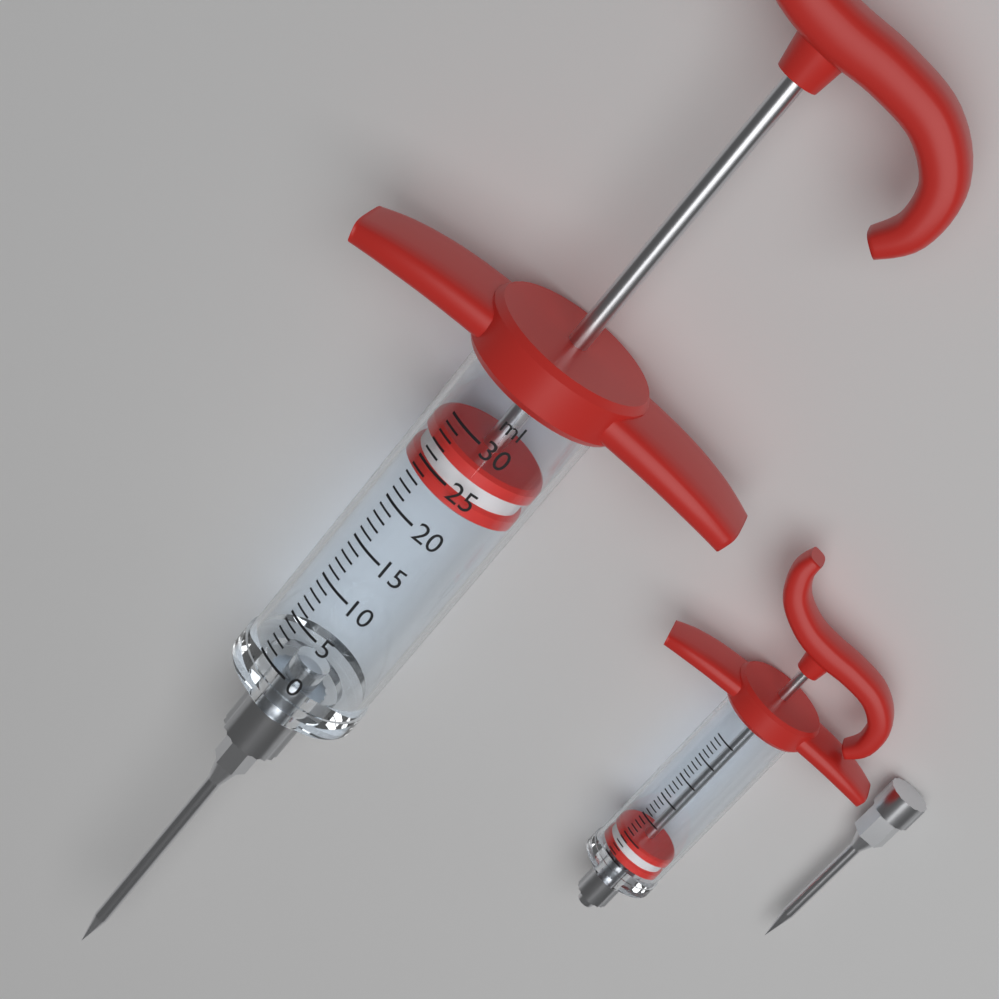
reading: 23 ml
